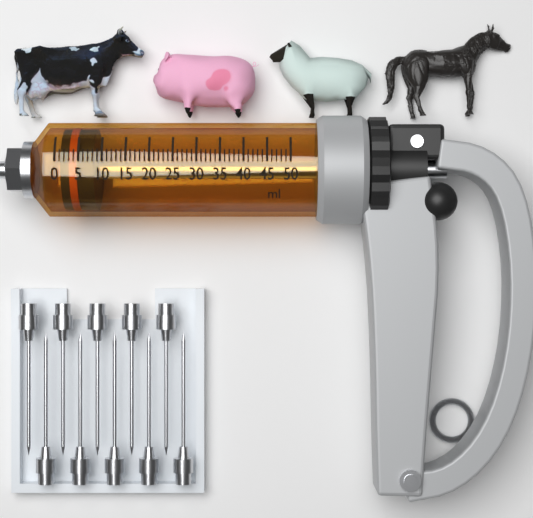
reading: 1 ml
